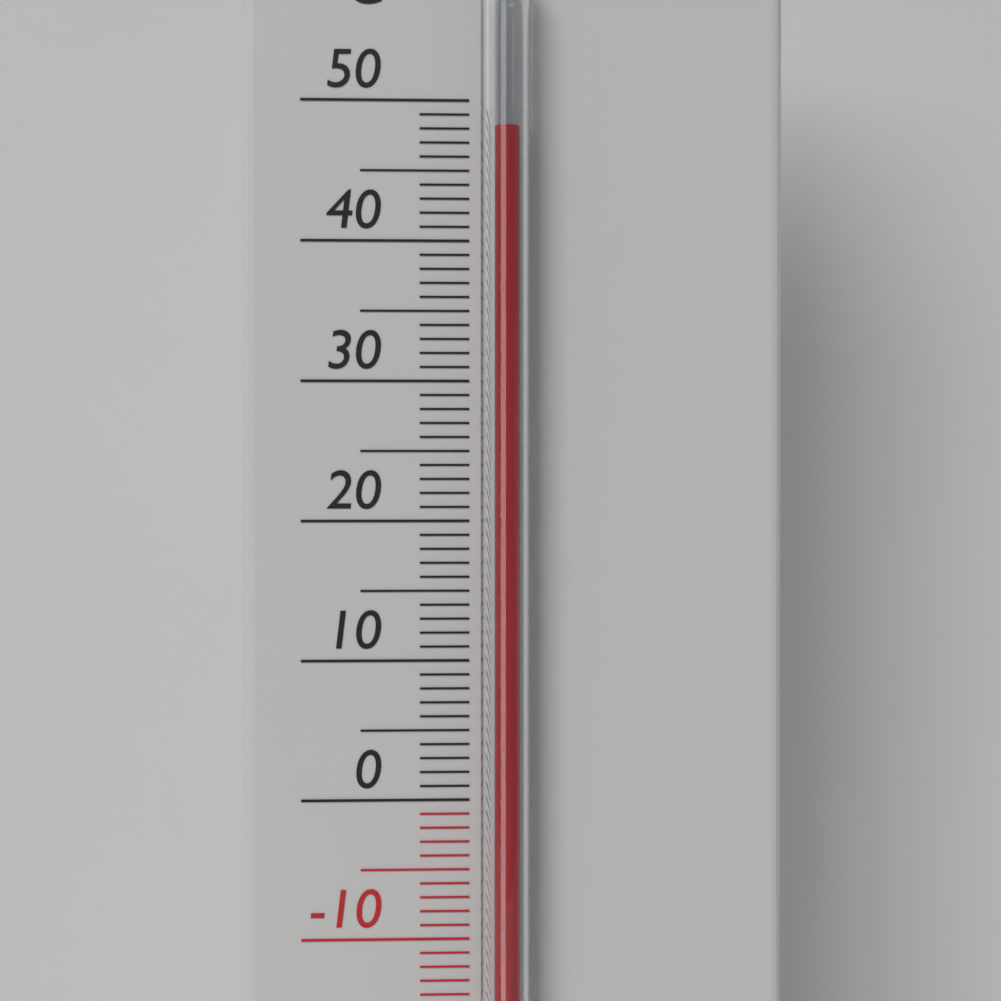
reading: 48 °C
